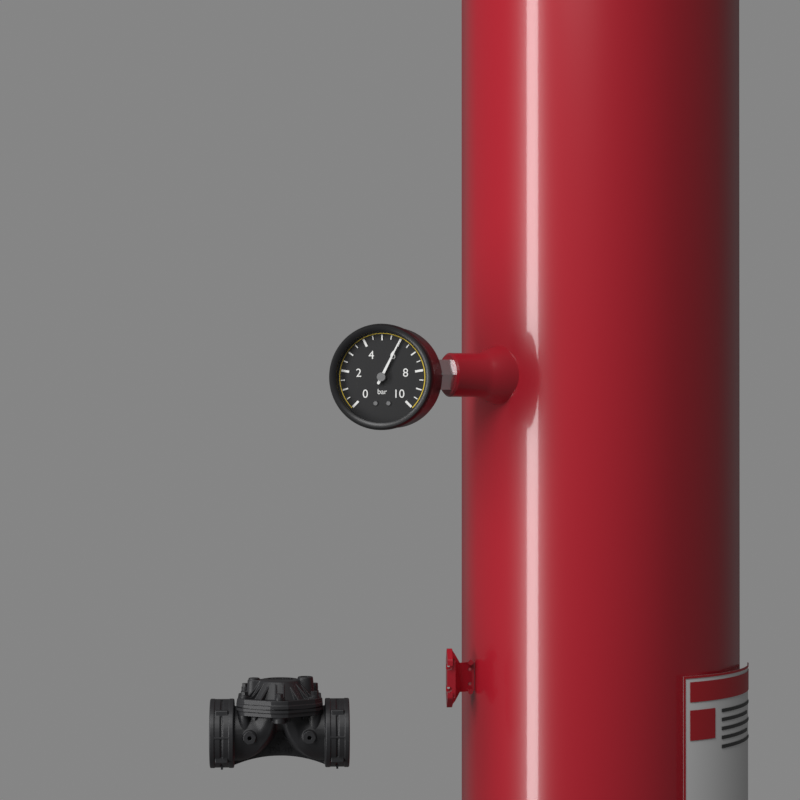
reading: 6.0 bar
